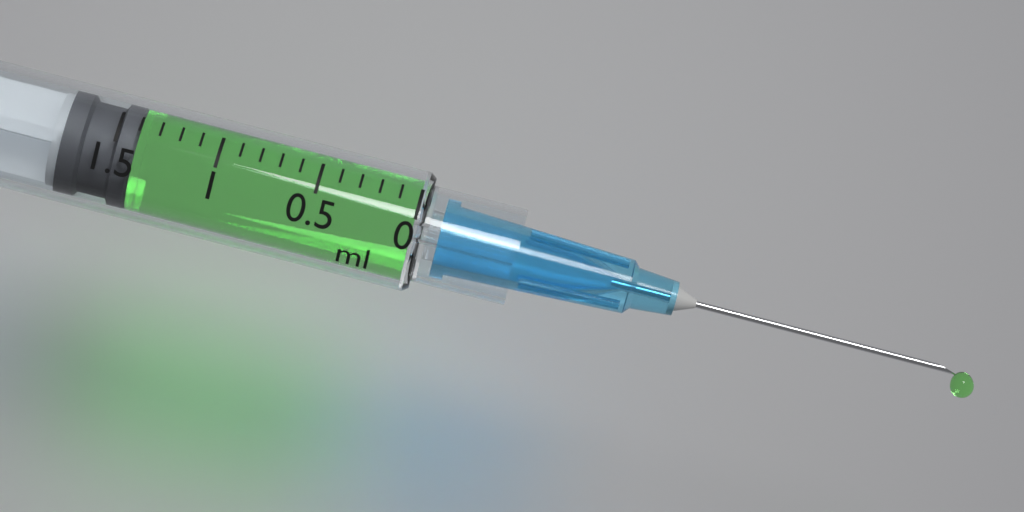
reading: 1.4 ml
